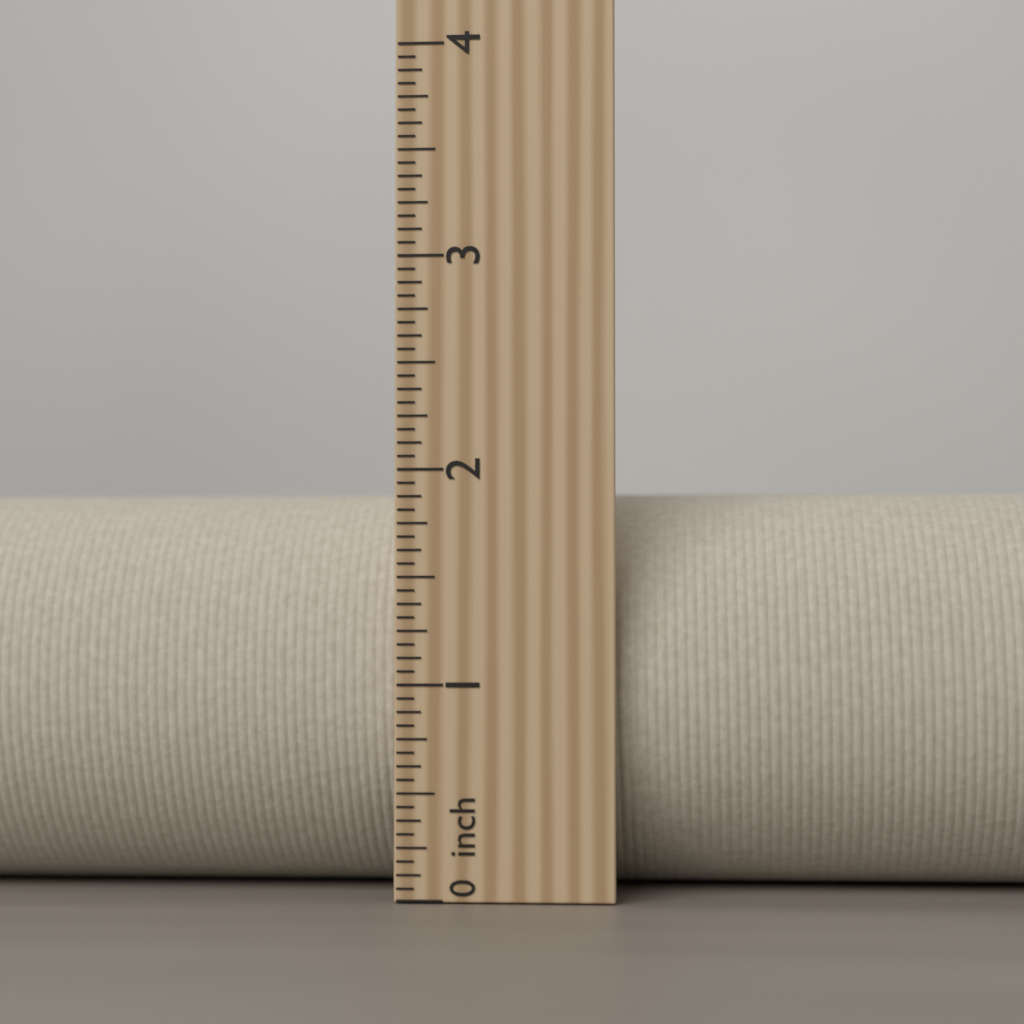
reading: 1.9375 inch
